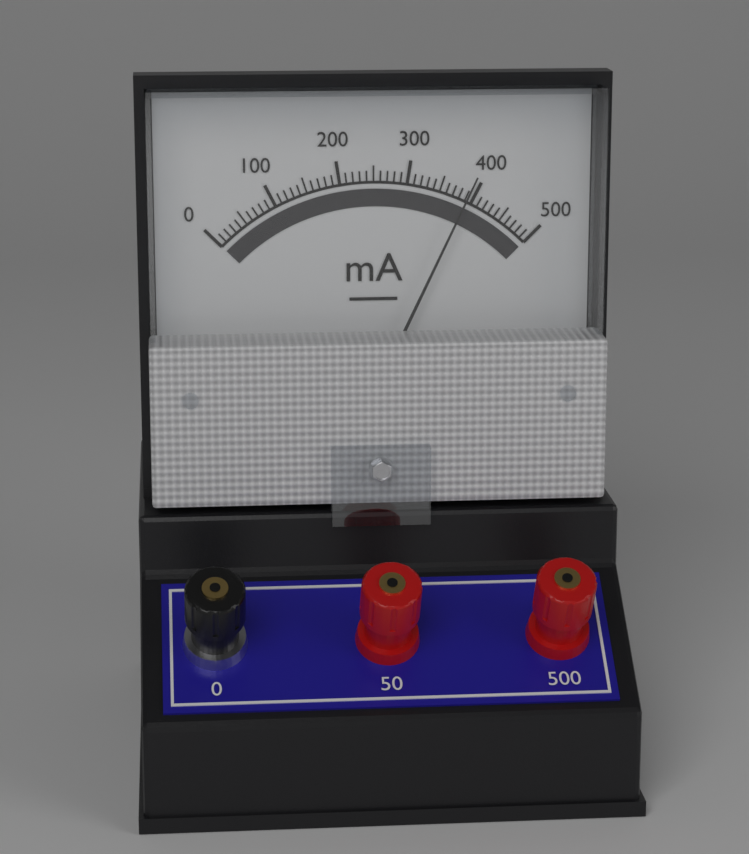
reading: 390 mA
